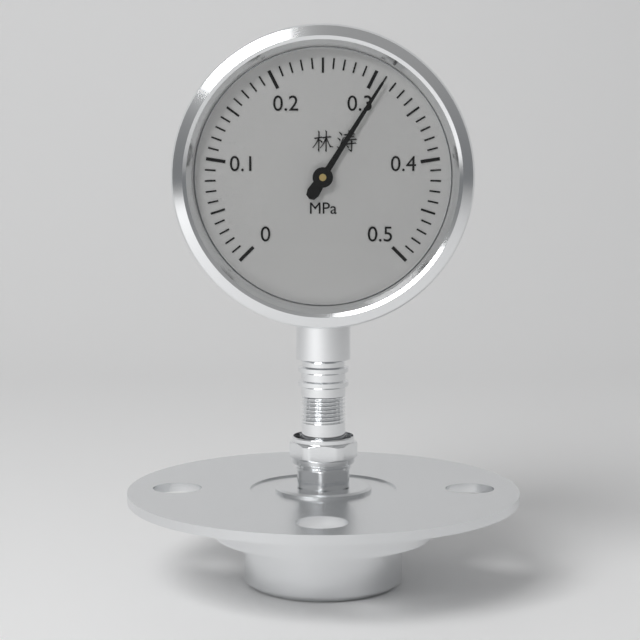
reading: 0.31 MPa
